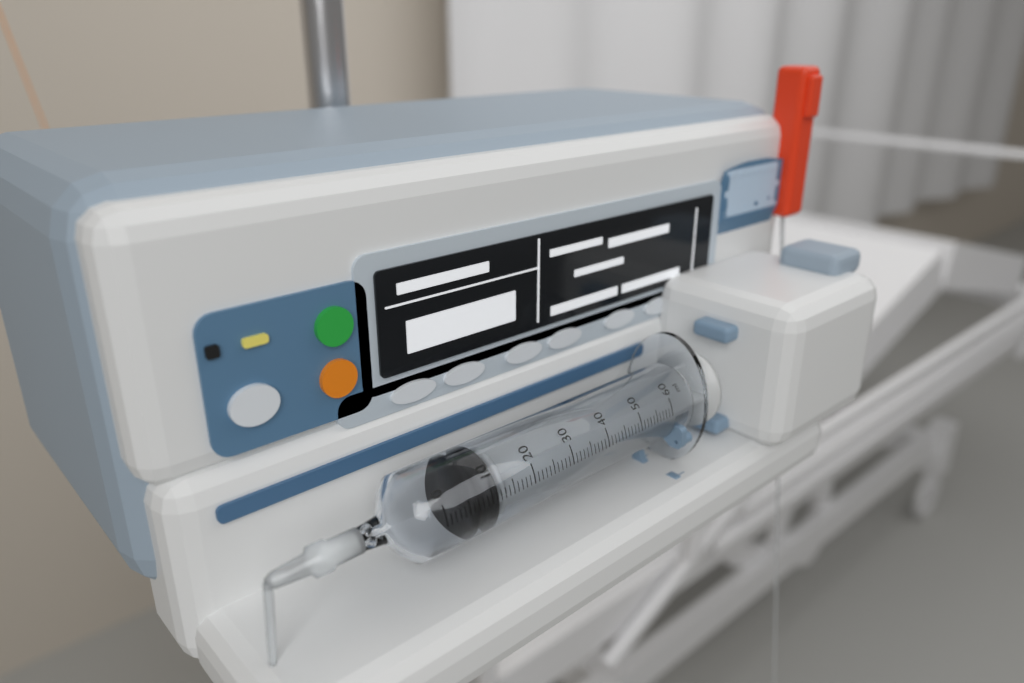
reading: 6 ml
